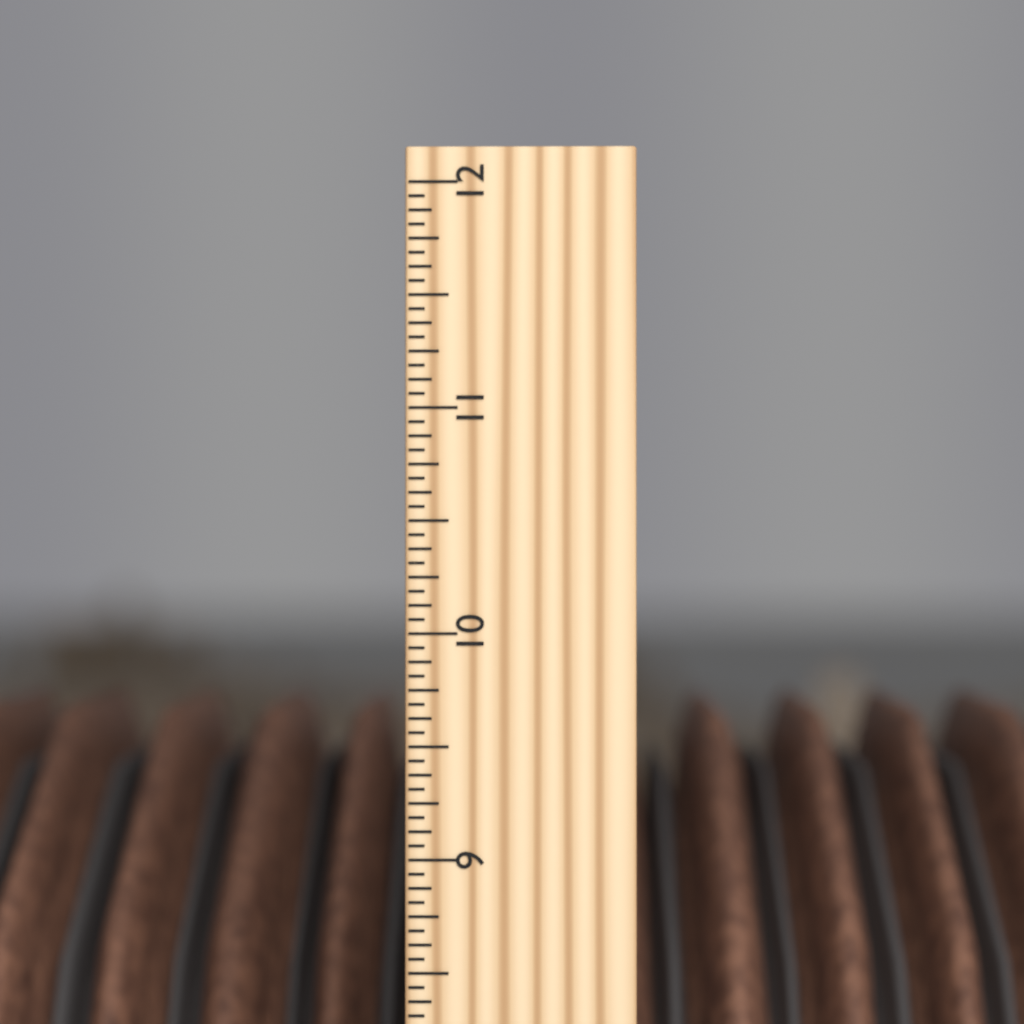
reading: 9.5625 inch
